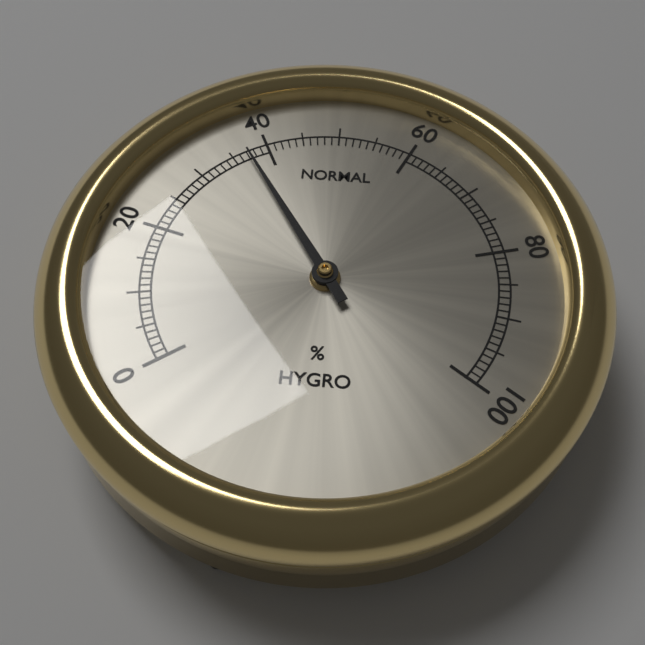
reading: 37 %
